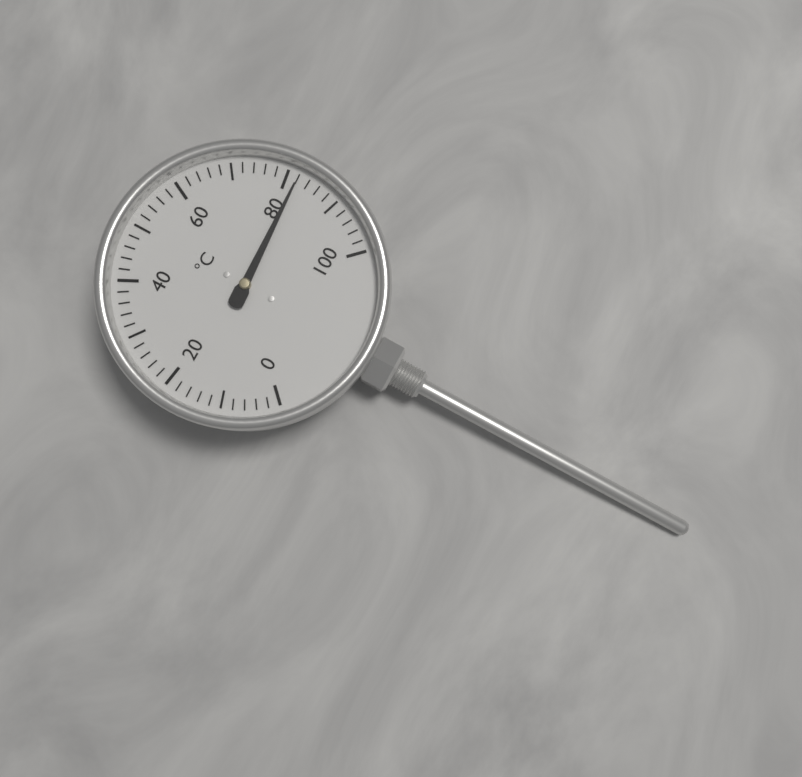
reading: 82 °C
